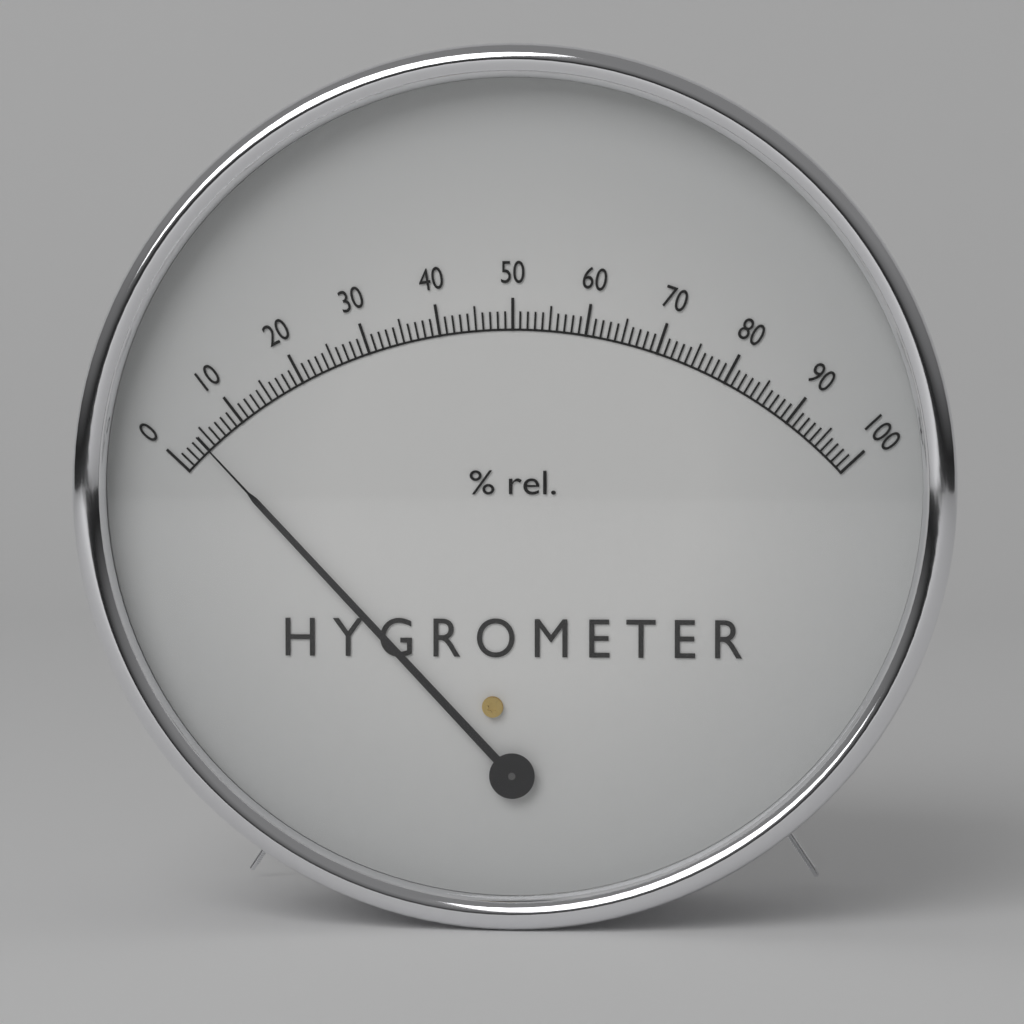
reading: 4 %
